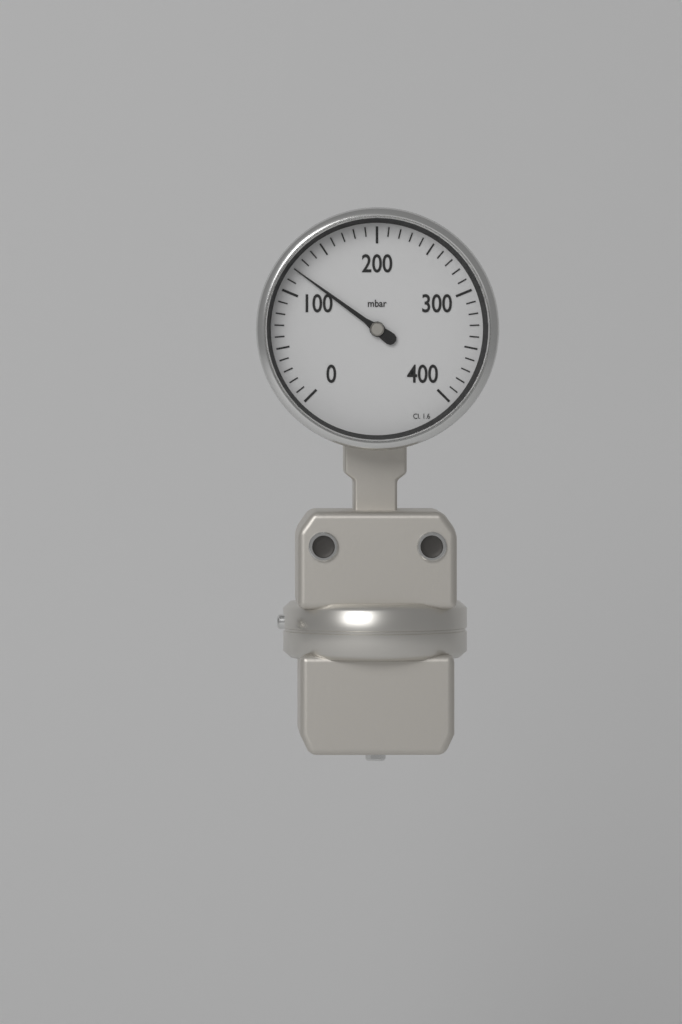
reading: 120 mbar
